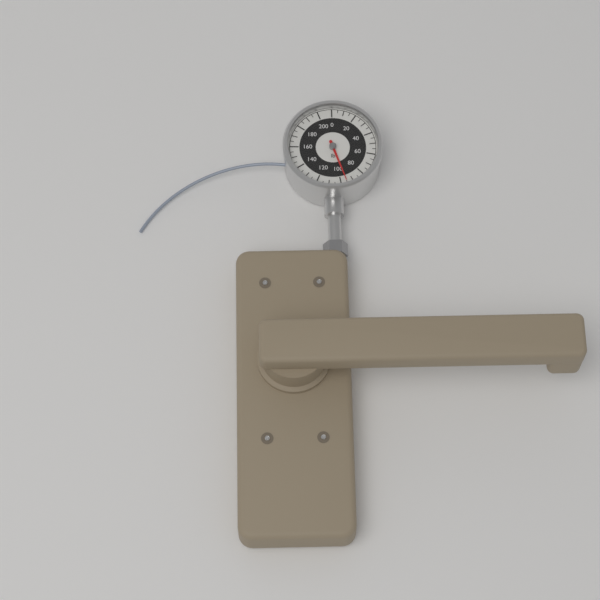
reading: 95 lb
